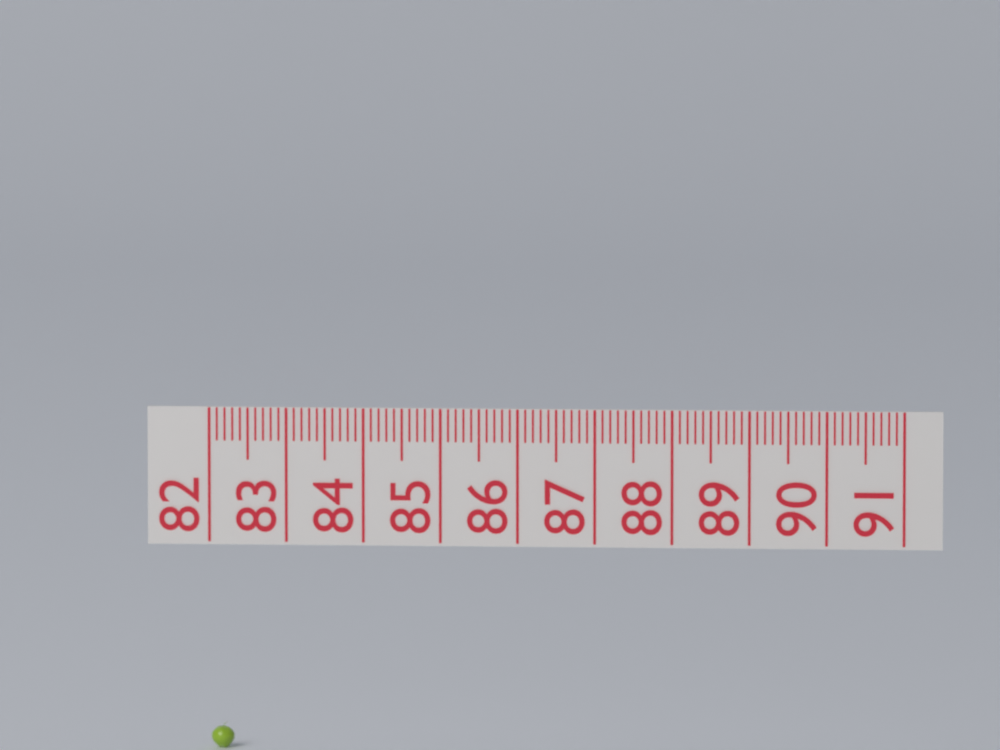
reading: 82.3 (no unit)
